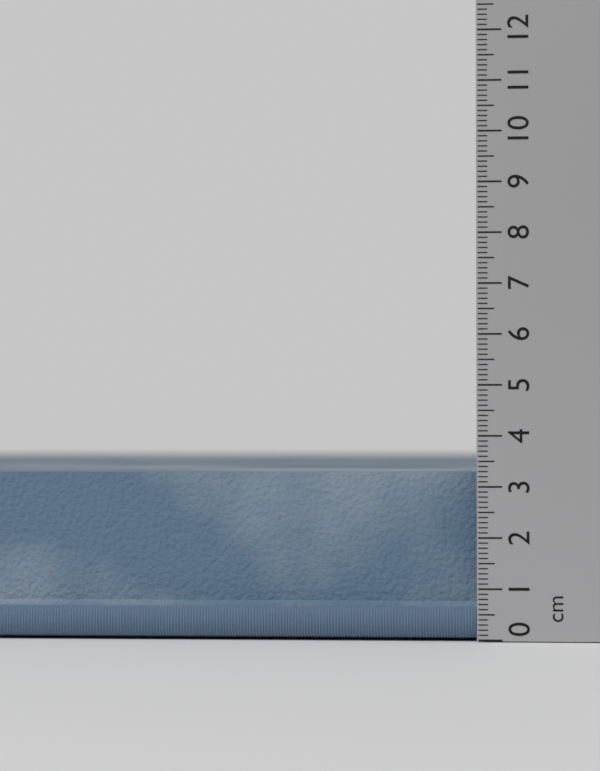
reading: 3.4 cm
